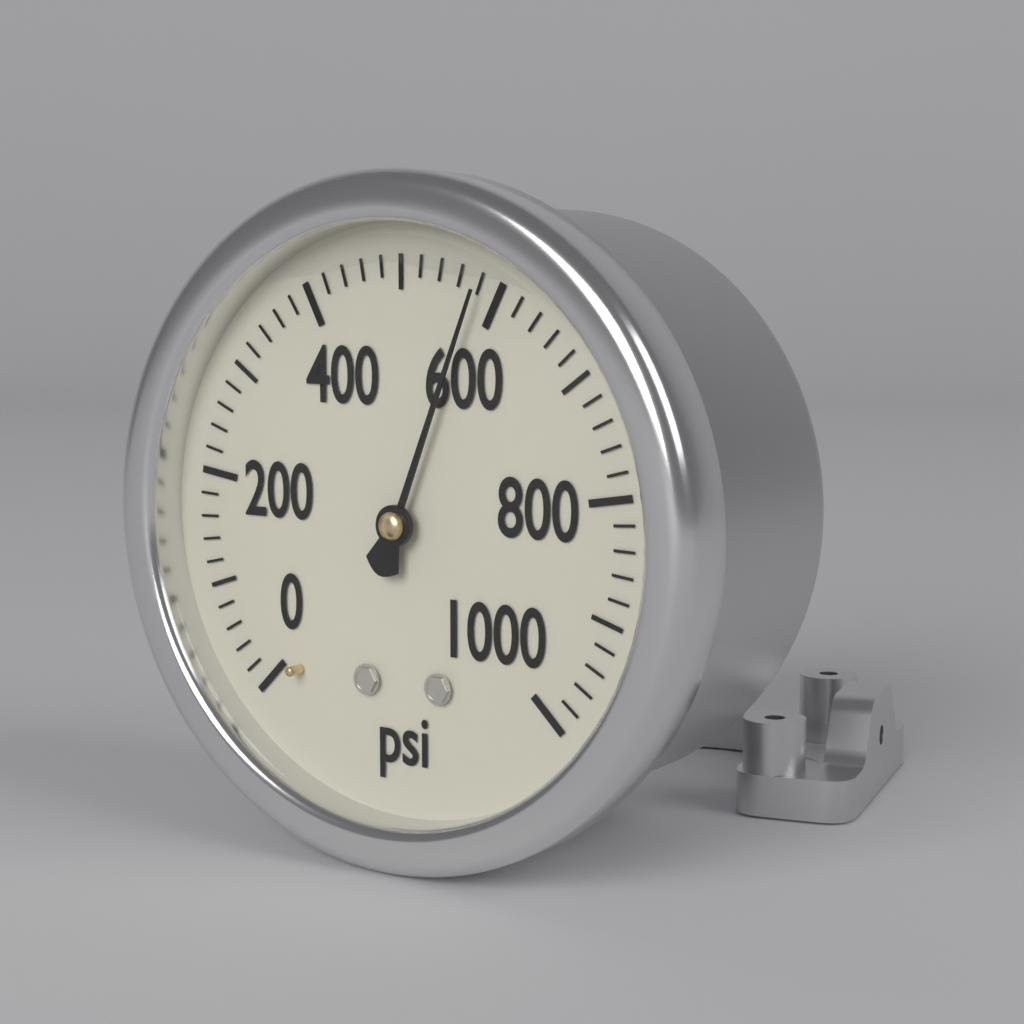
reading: 580 psi
